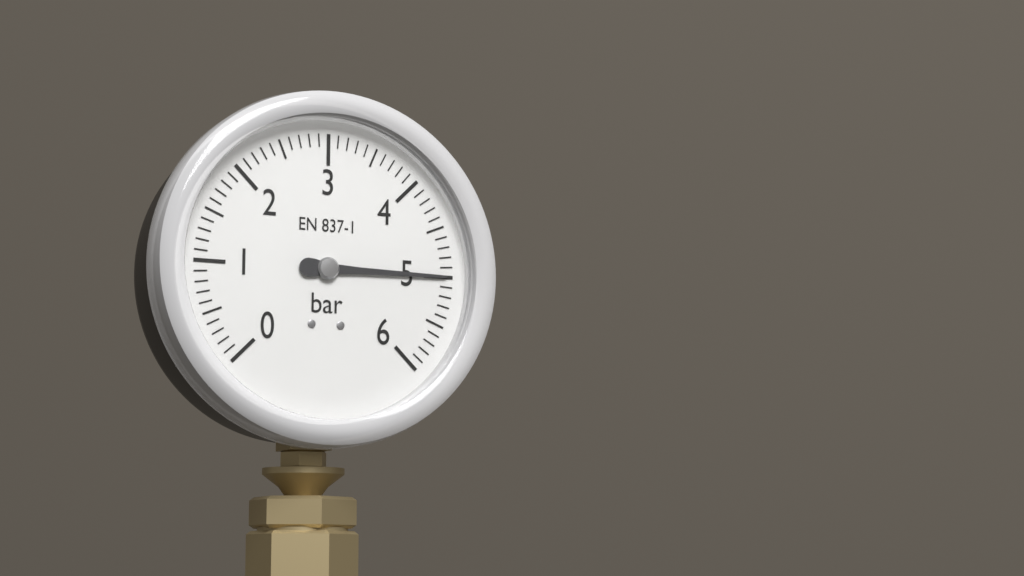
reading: 5.0 bar
